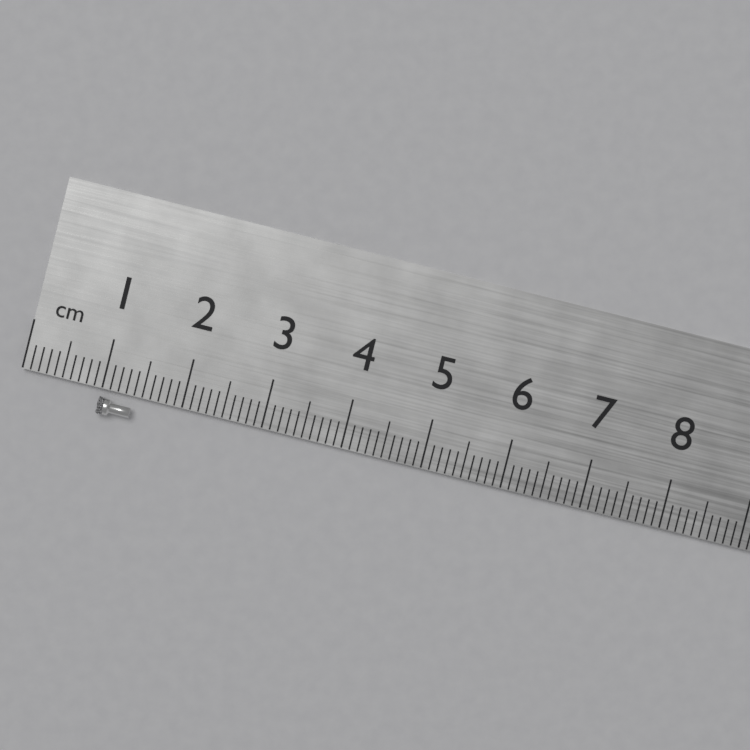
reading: 1.4 cm
